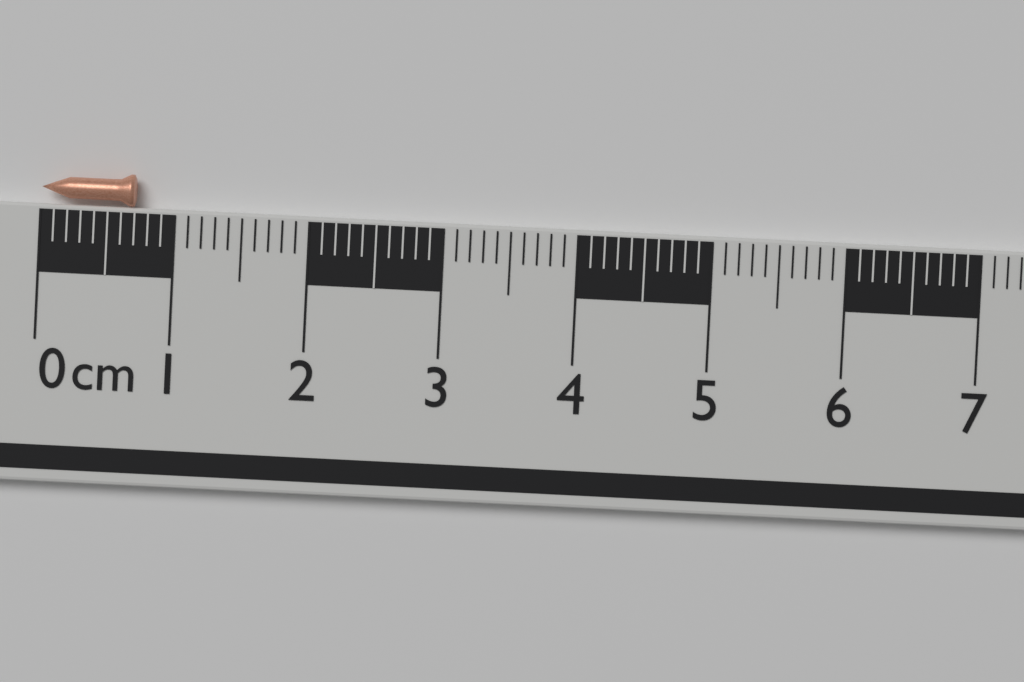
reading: 0.7 cm
